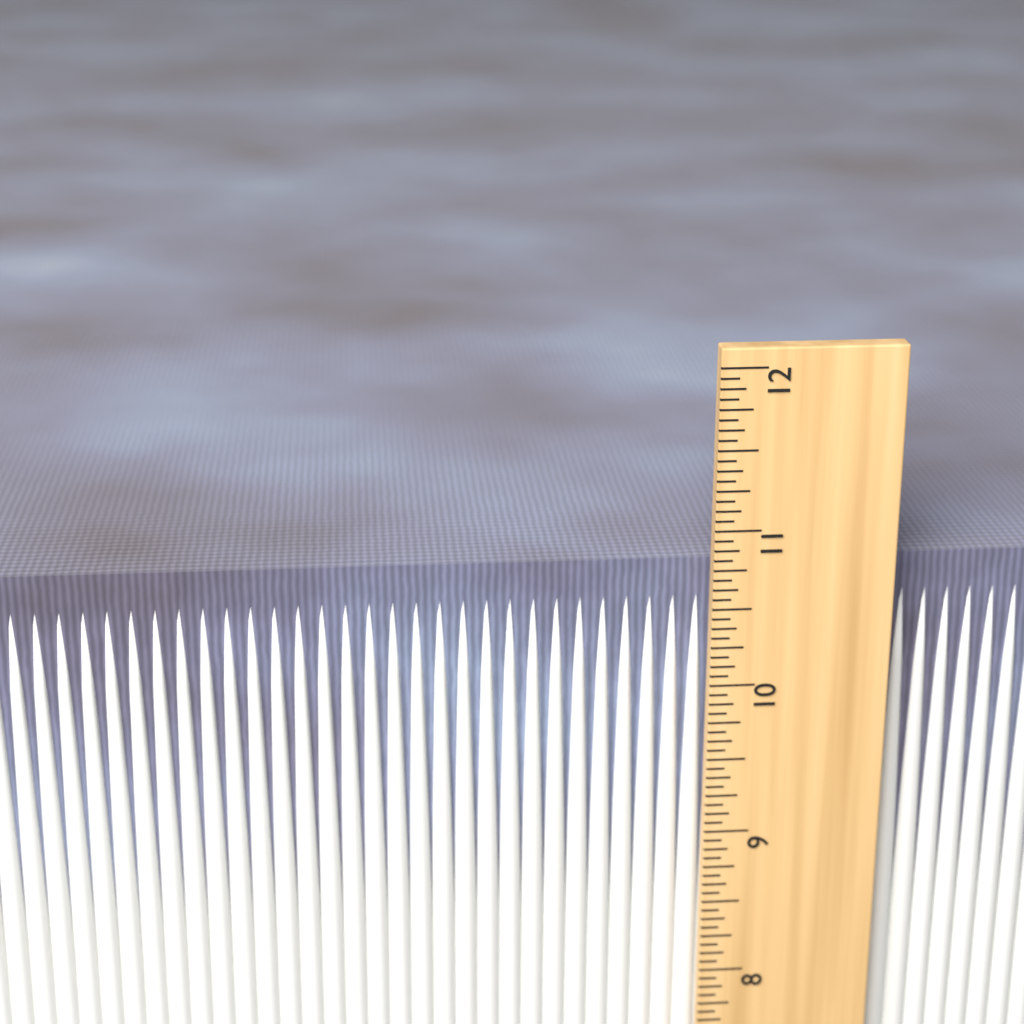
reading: 10.7500 in
